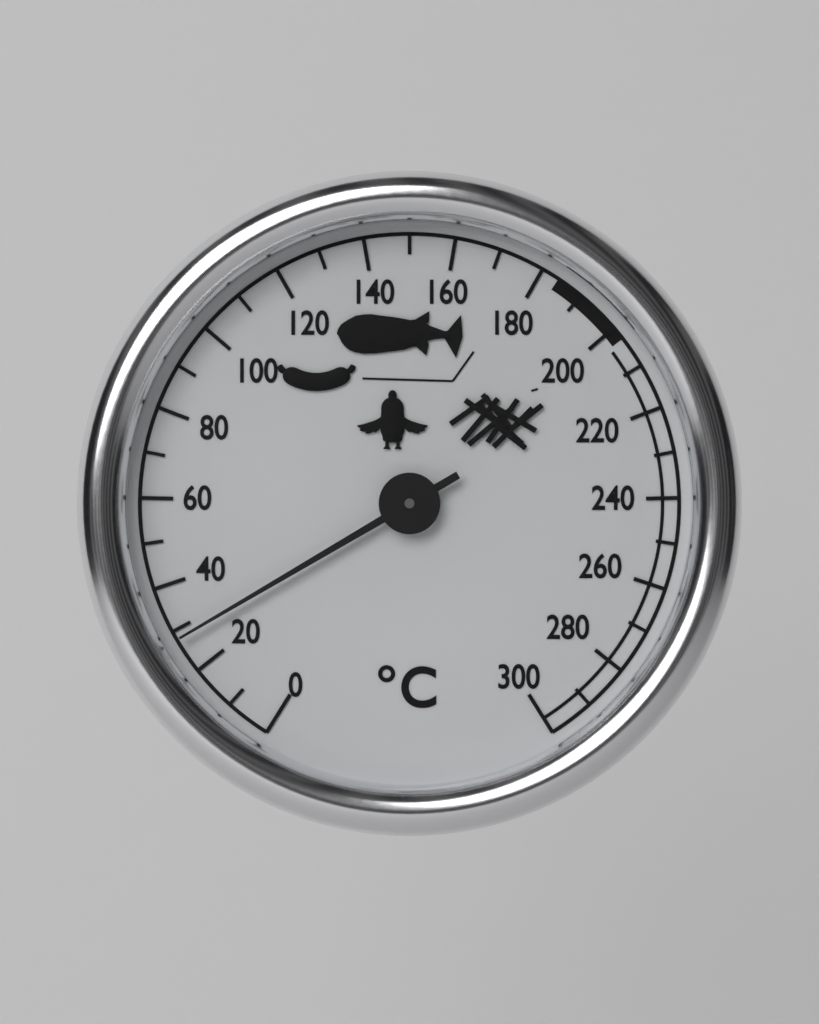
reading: 28 °C
